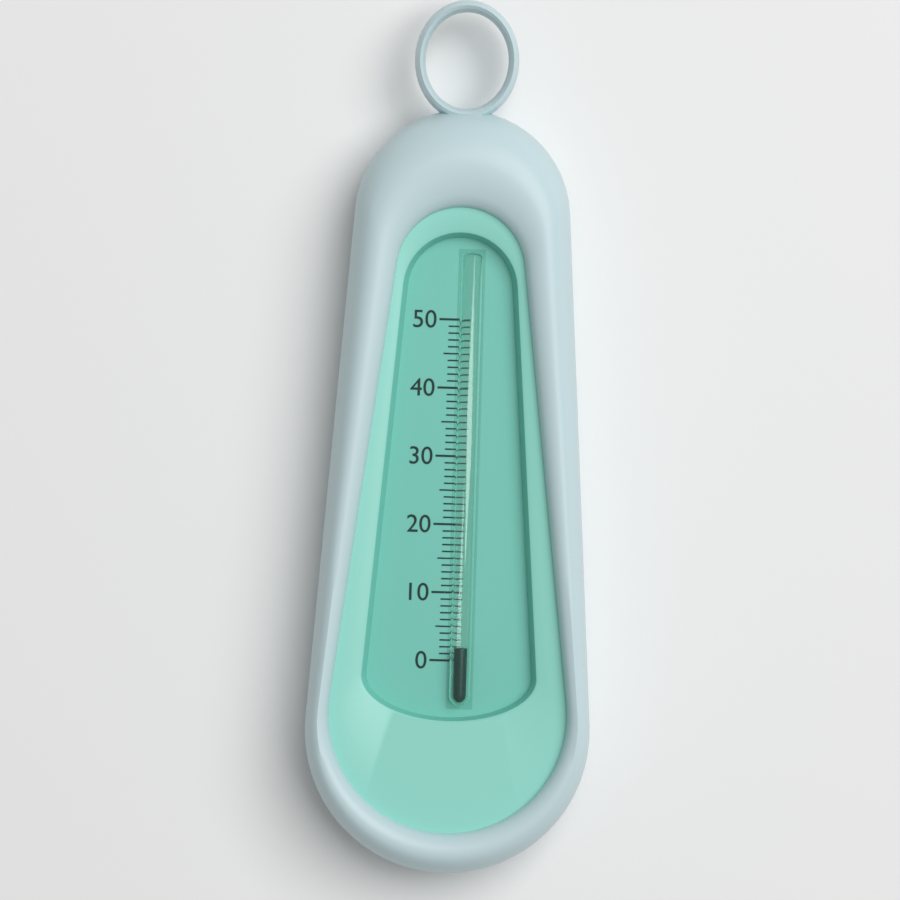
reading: 2 (no unit)
